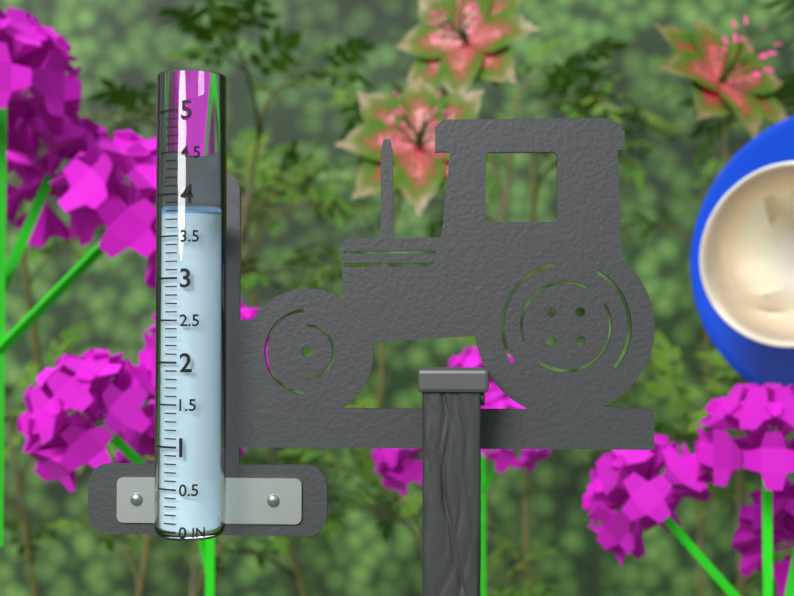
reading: 3.8 in
